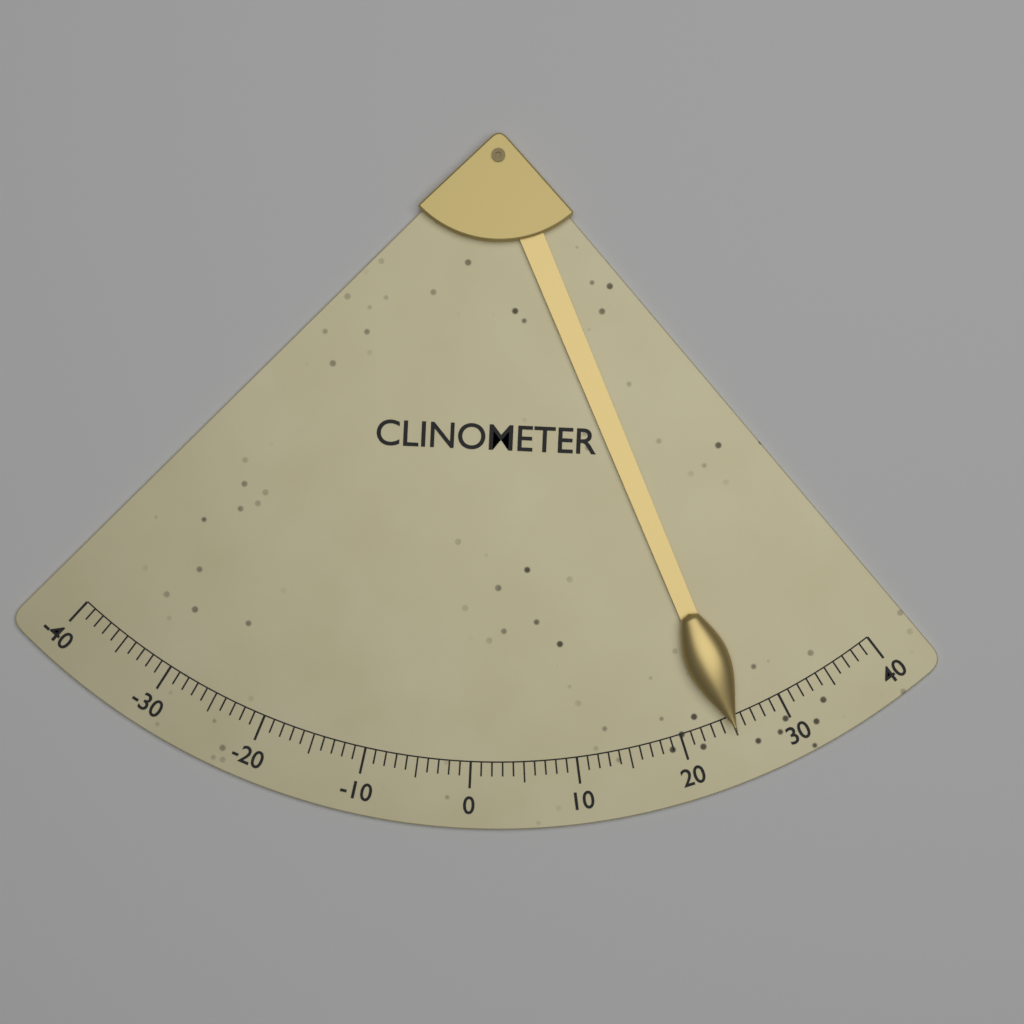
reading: 25 (no unit)
